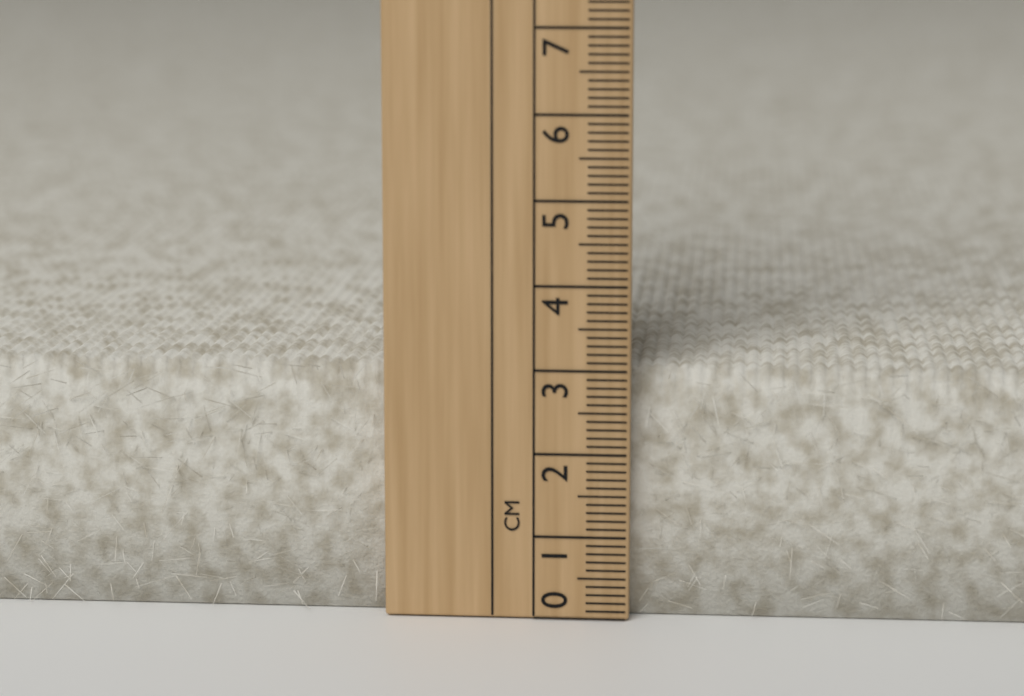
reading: 3.0 cm
